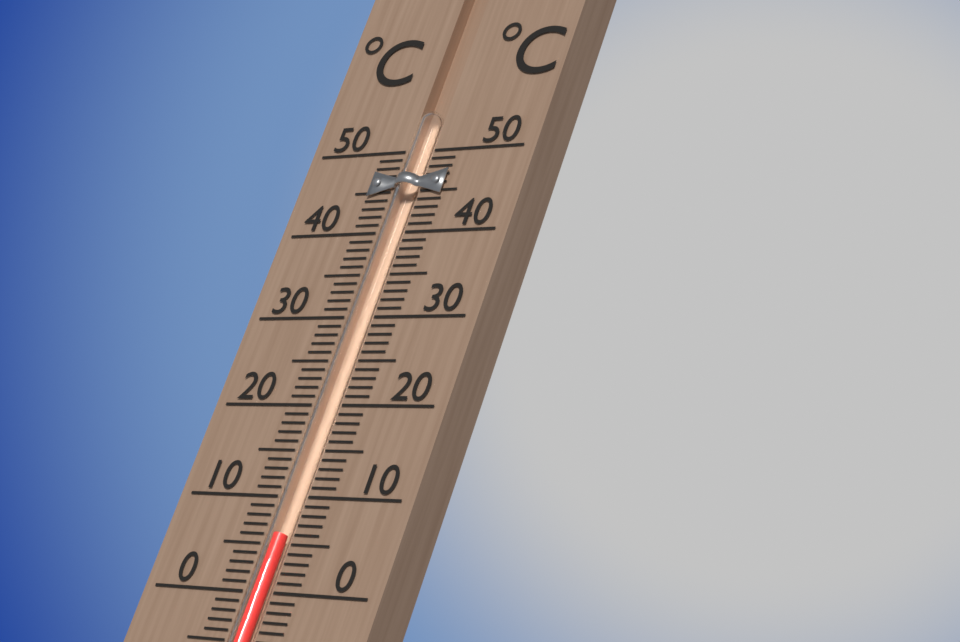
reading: 6 °C
